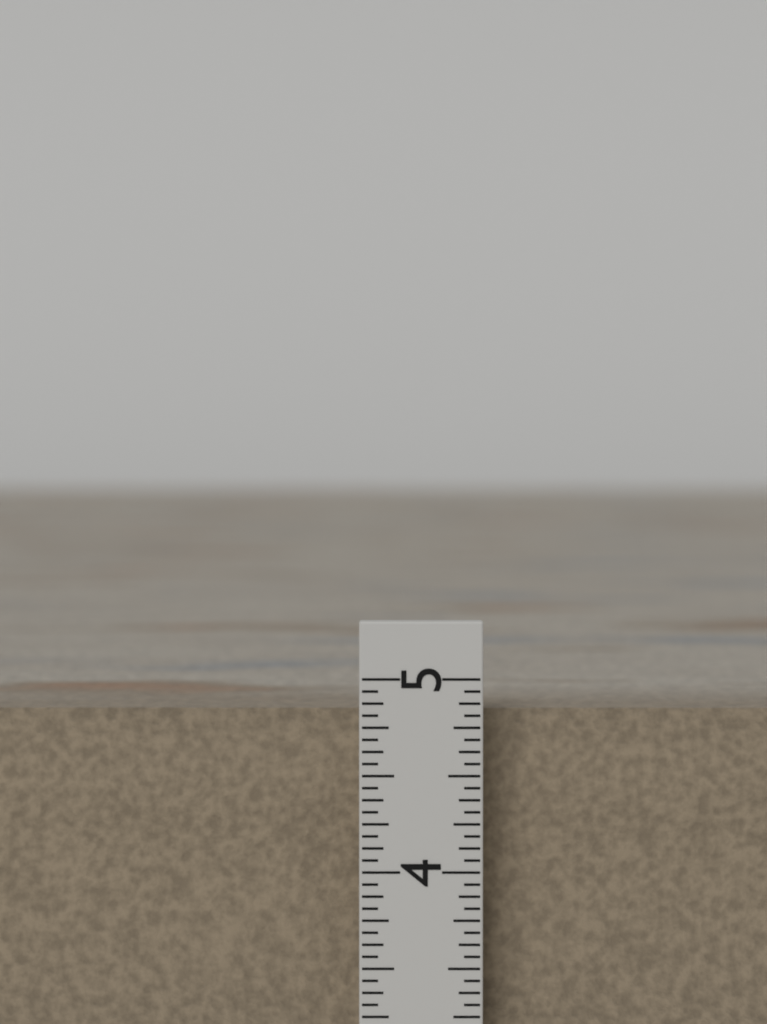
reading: 4.8125 in
